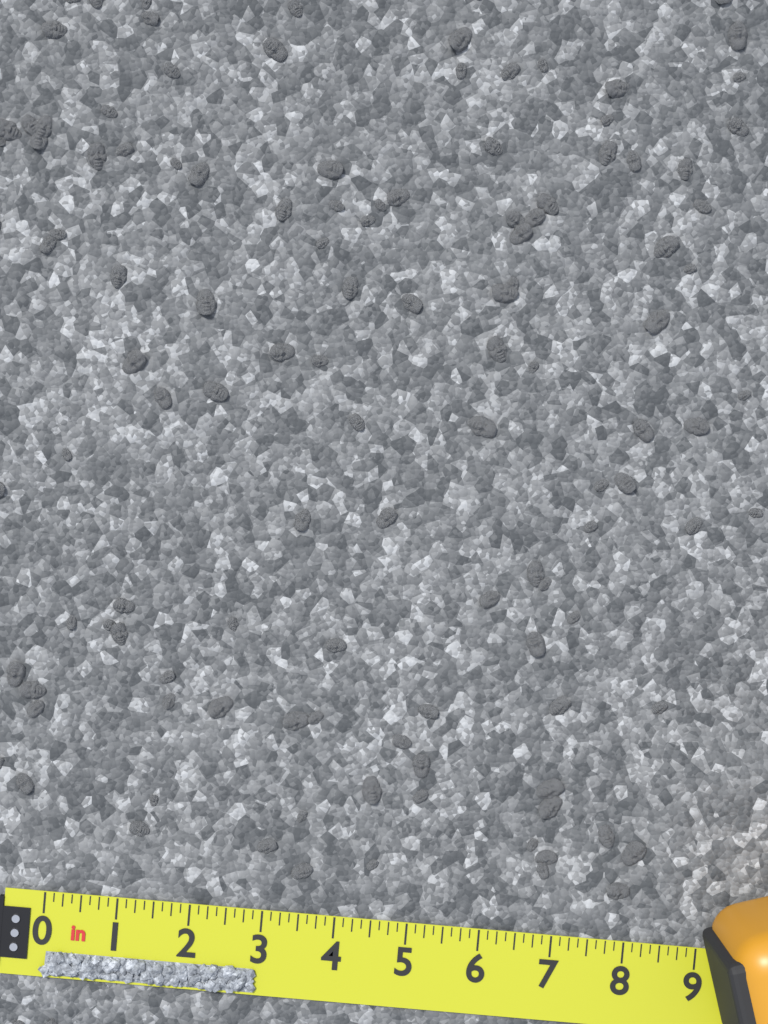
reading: 3.000 in
